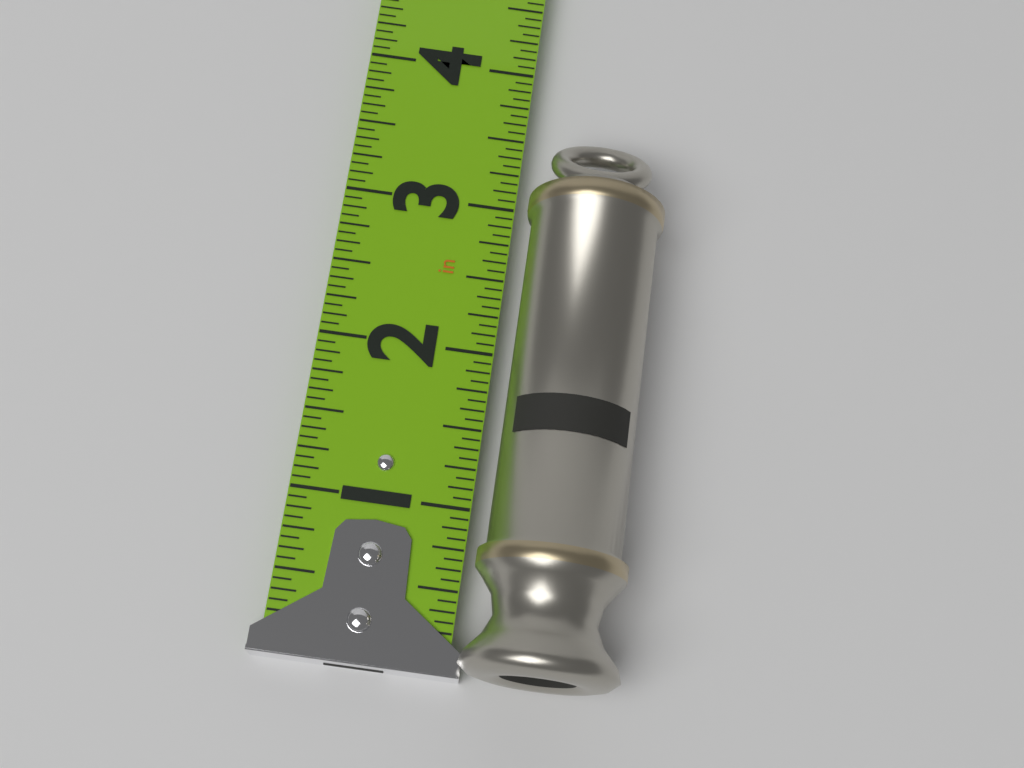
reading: 3.5000 in
